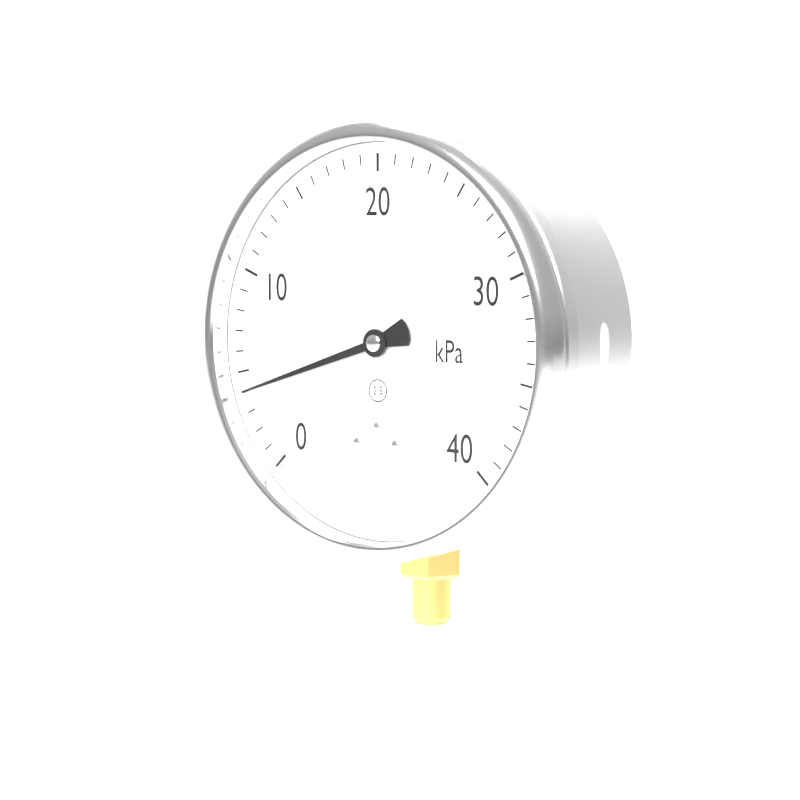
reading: 4 kPa
